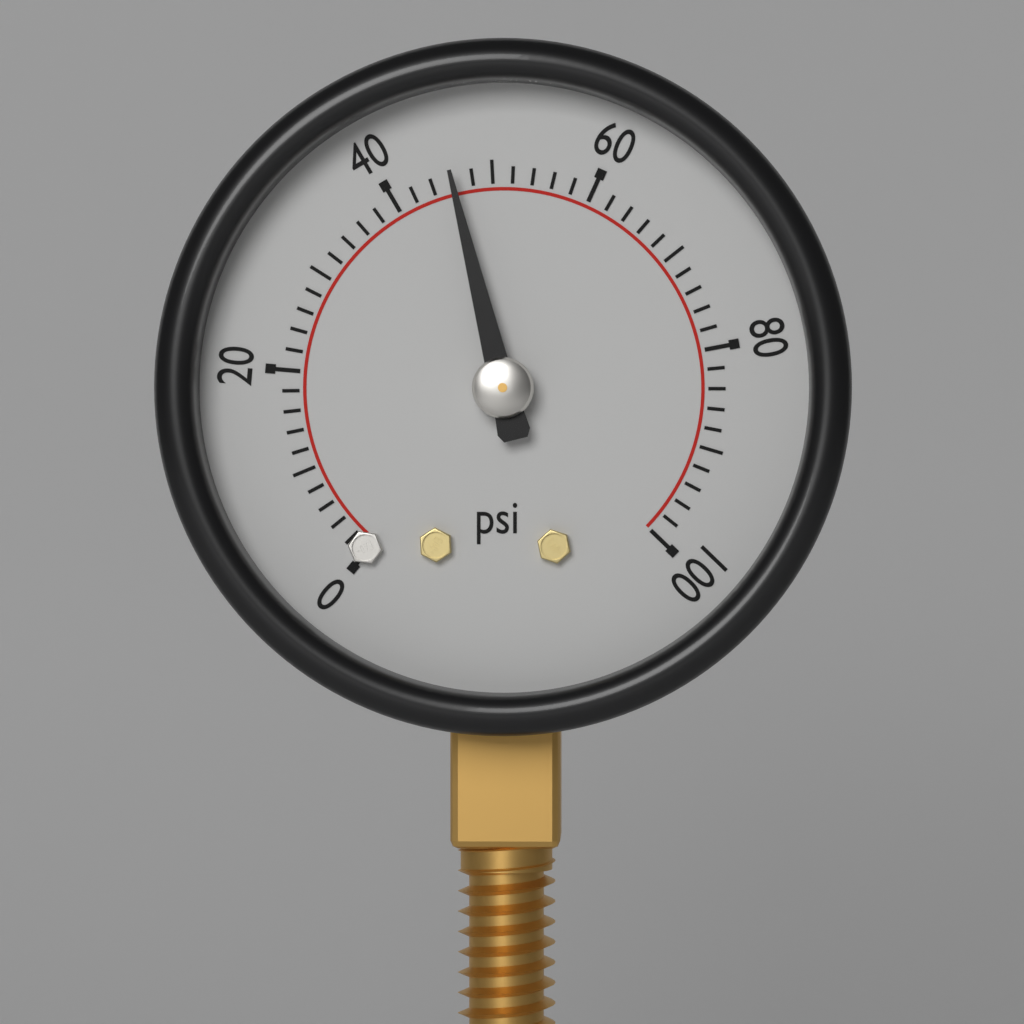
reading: 46 psi
